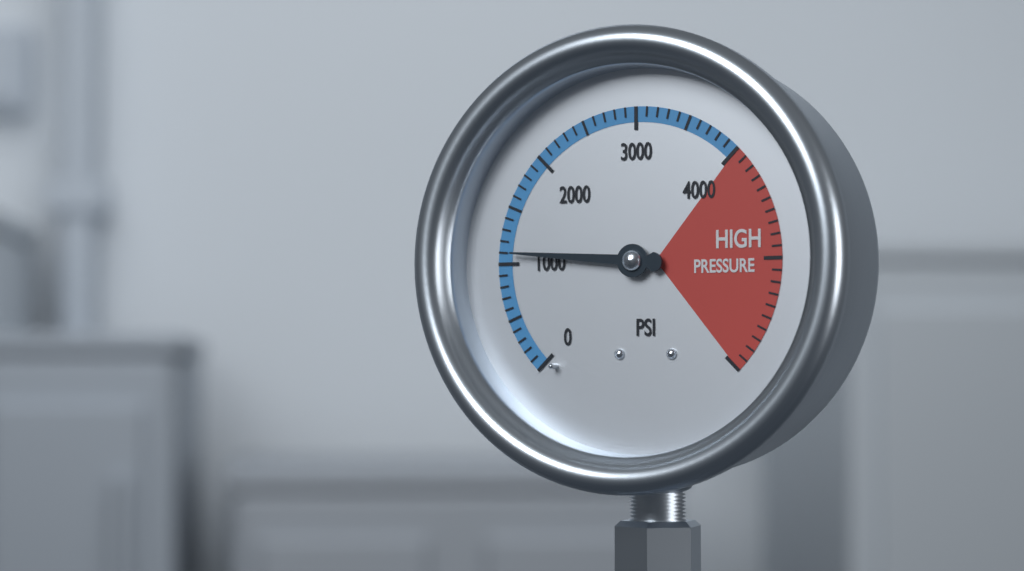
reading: 1100 psi
